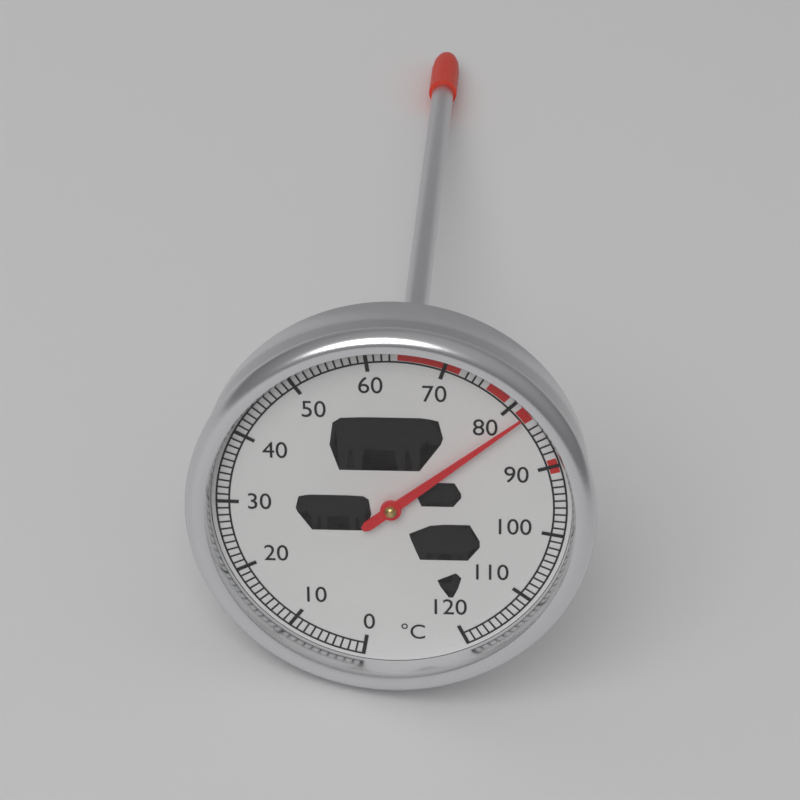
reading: 82 °C
